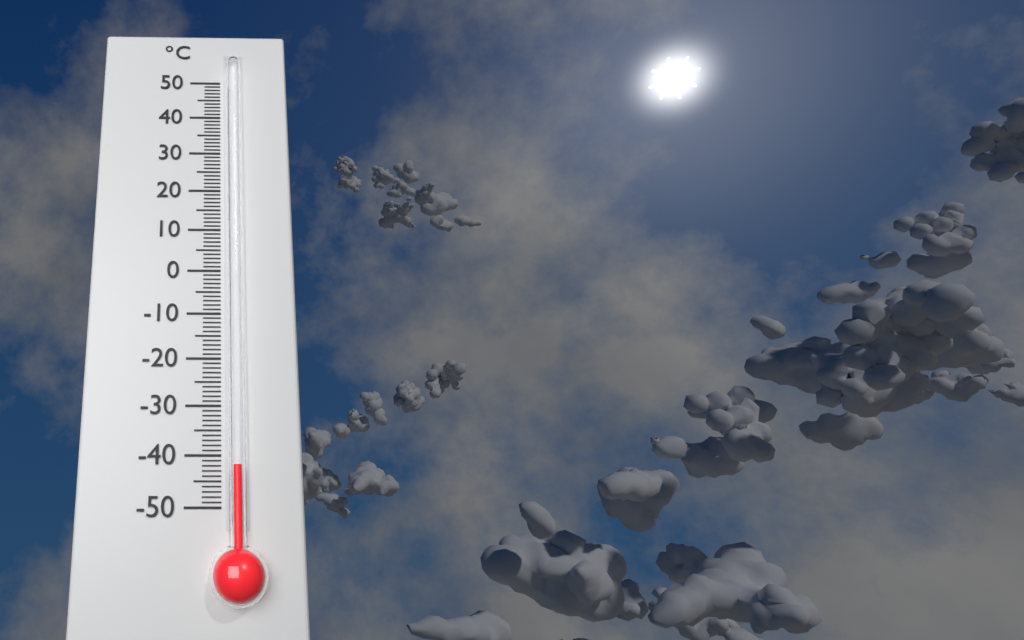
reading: -42 °C
